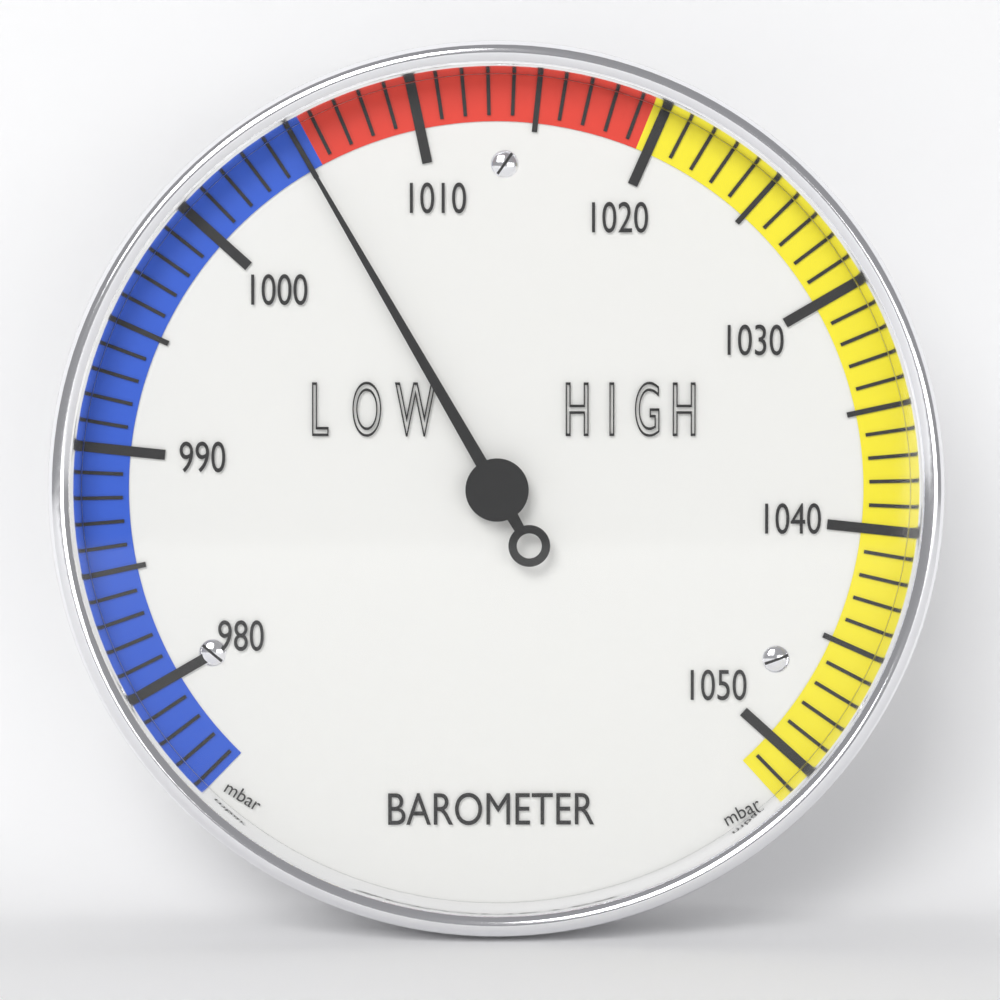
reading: 1005 mbar
